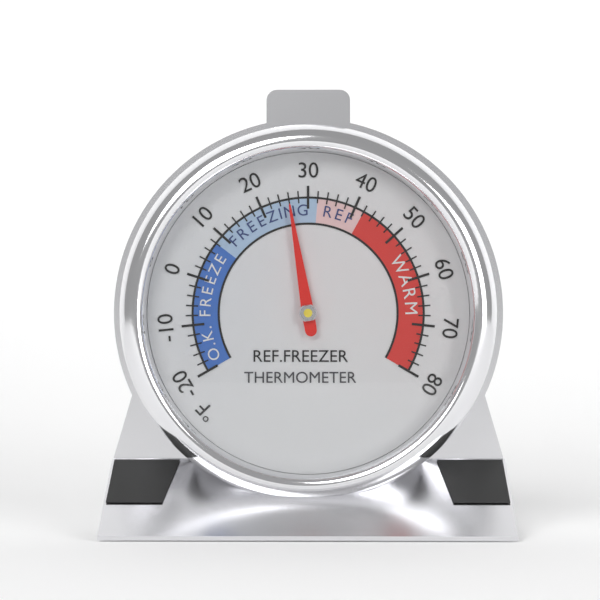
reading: 26 °F
